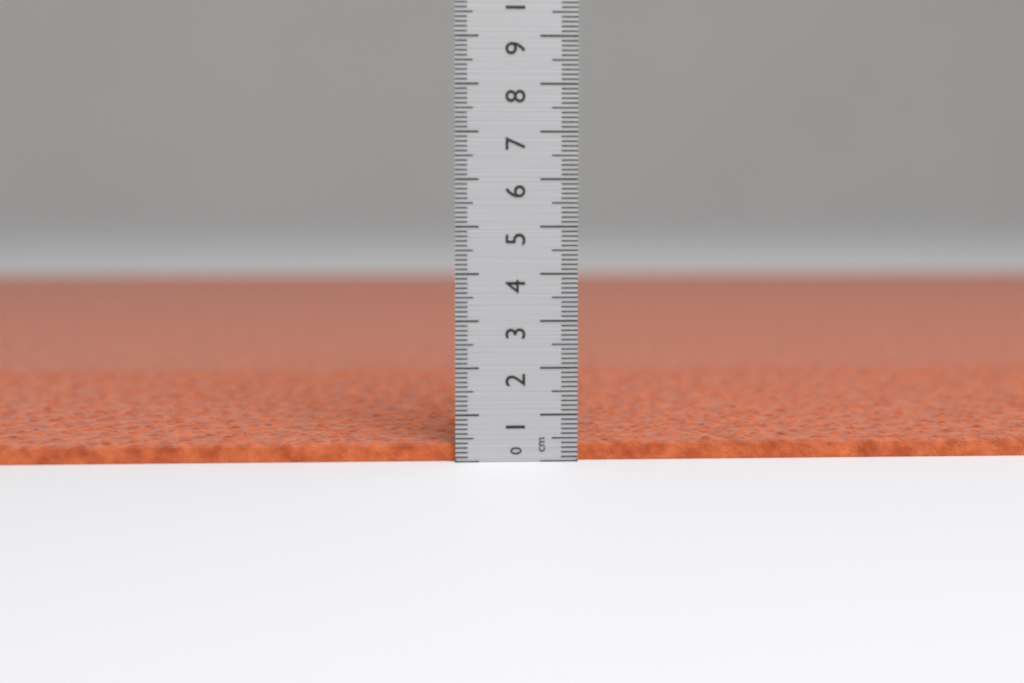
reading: 0.4 cm
